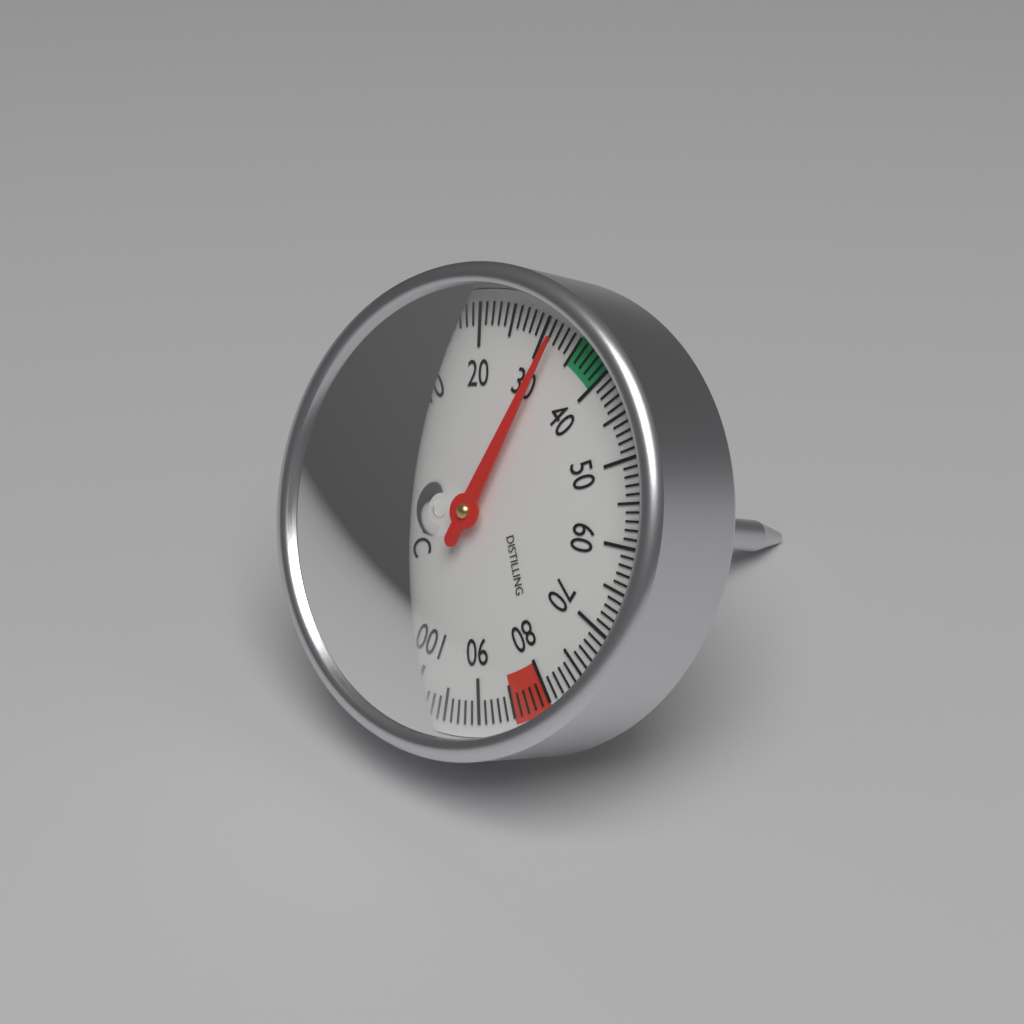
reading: 32 °C
